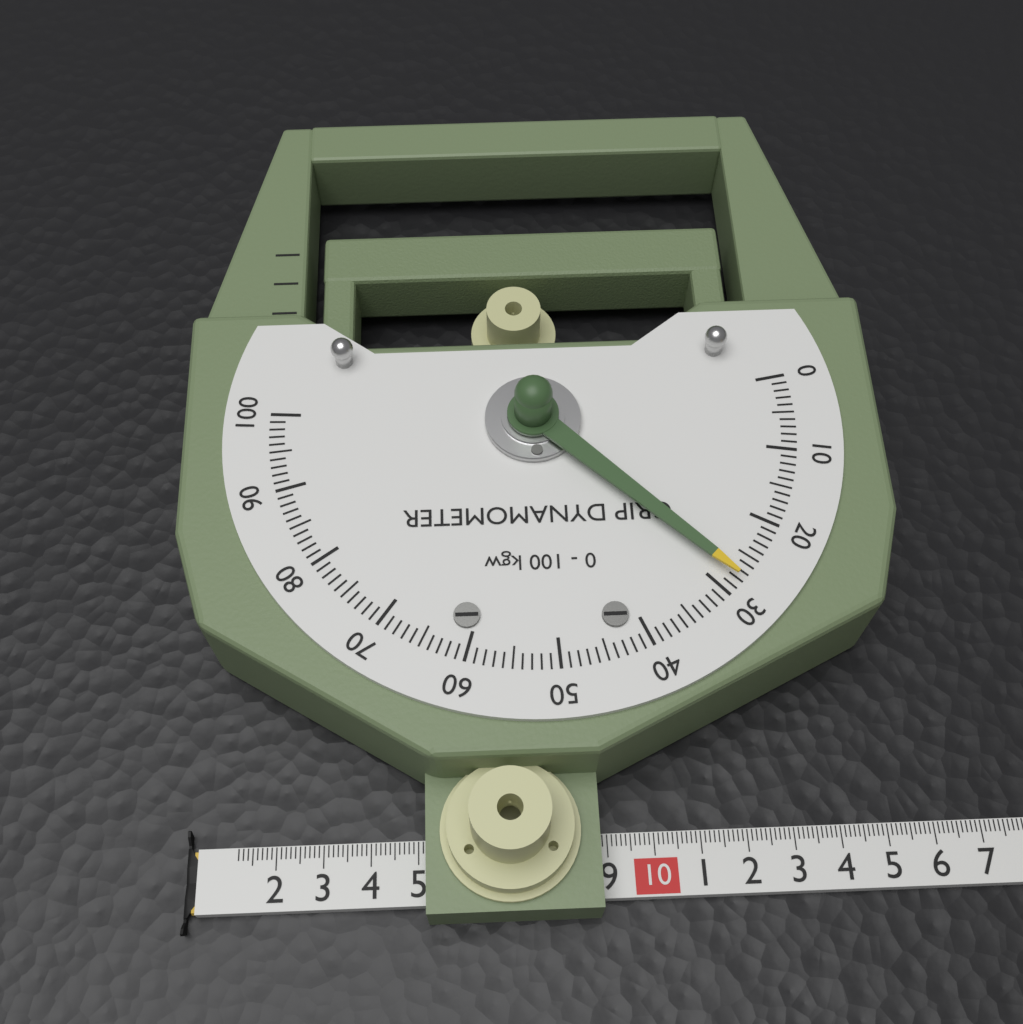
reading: 28 kgw
